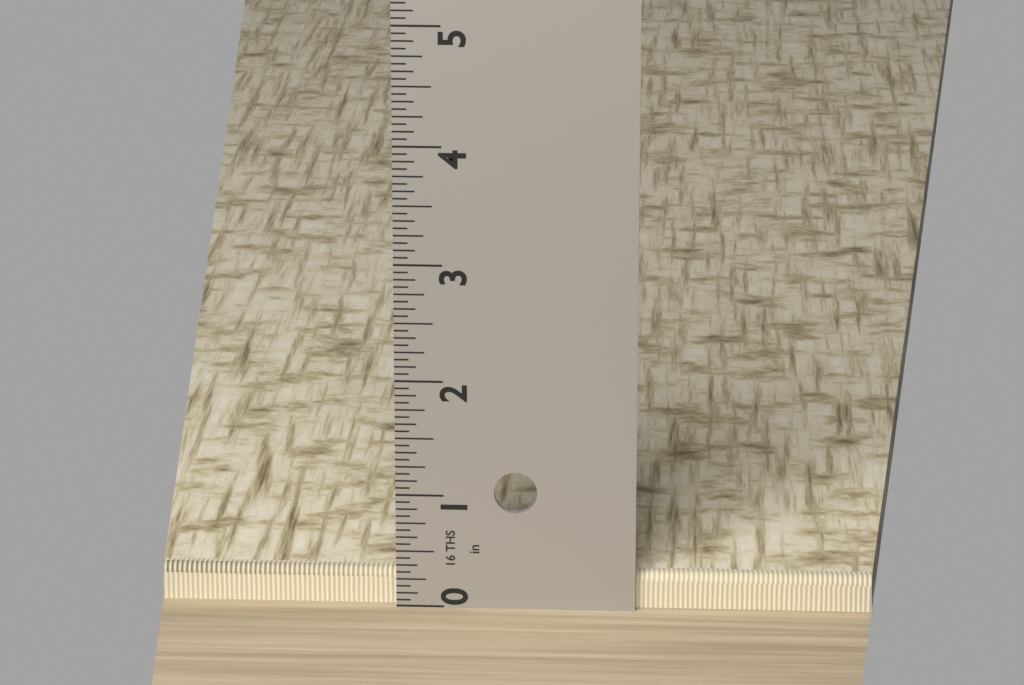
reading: 0.3125 in
